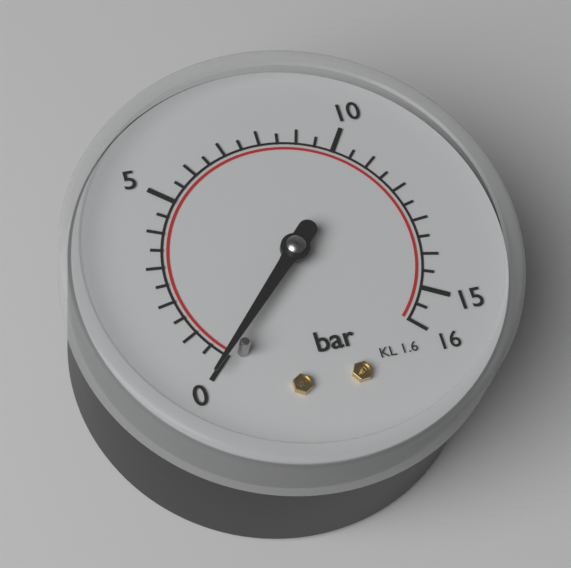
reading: 0.0 bar
